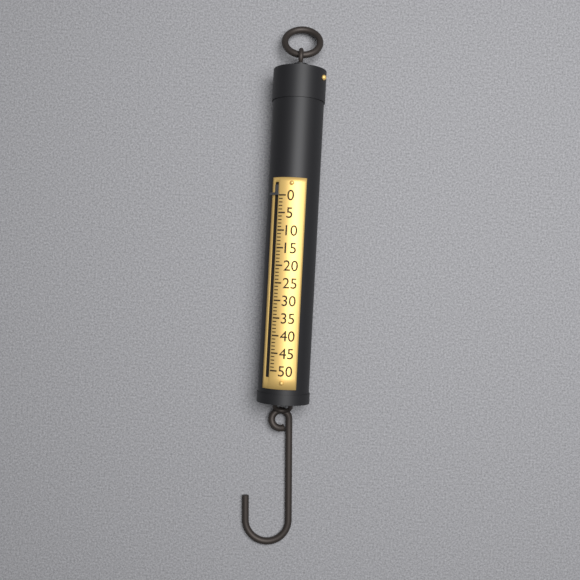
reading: 0 (no unit)
